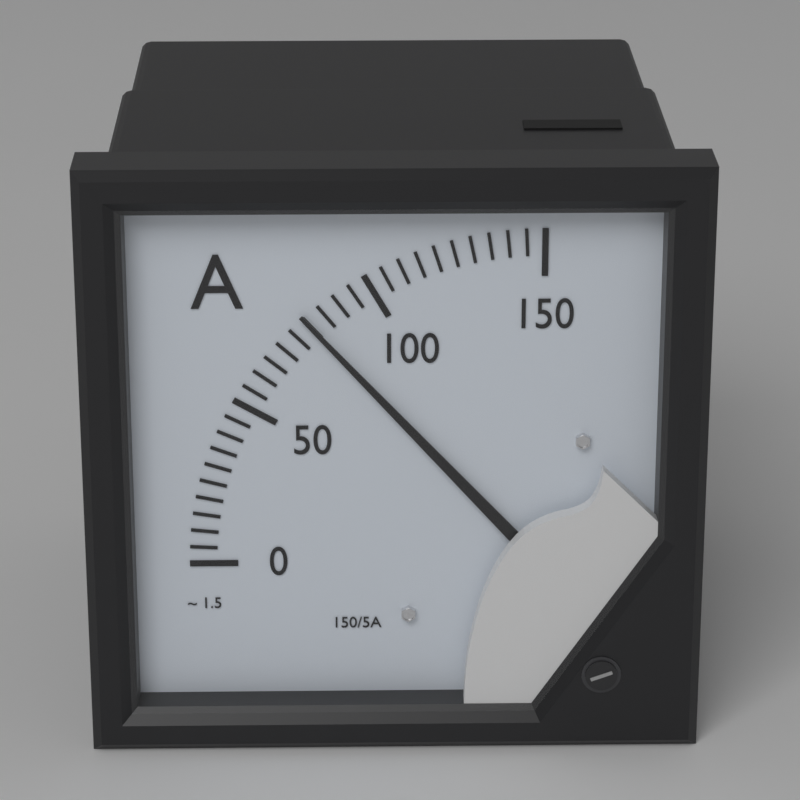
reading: 80 A
